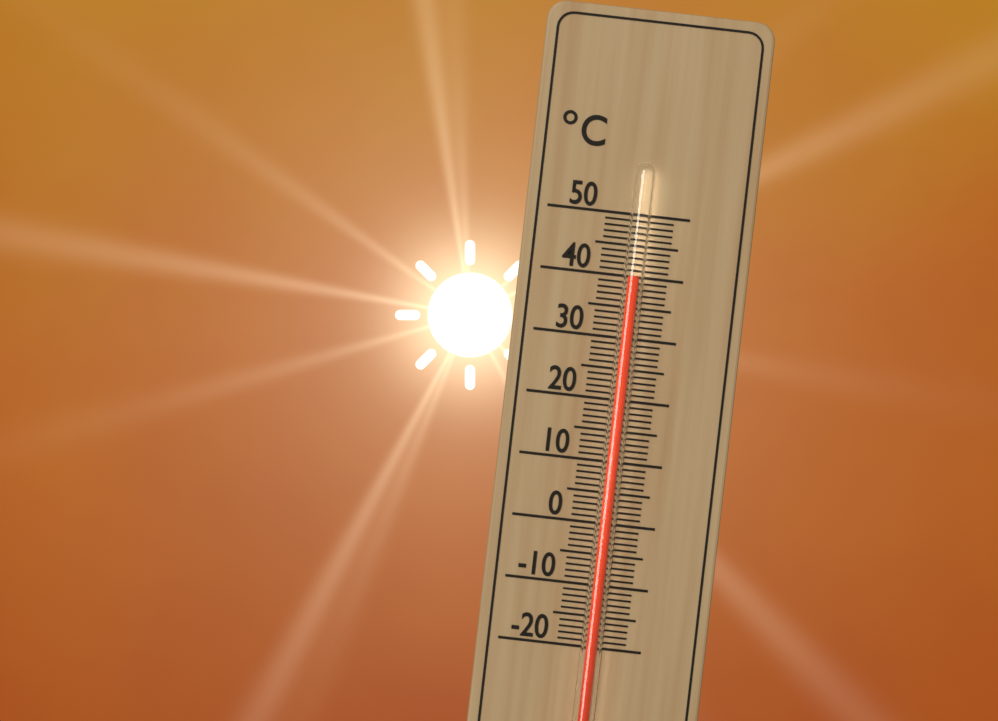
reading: 40 °C
